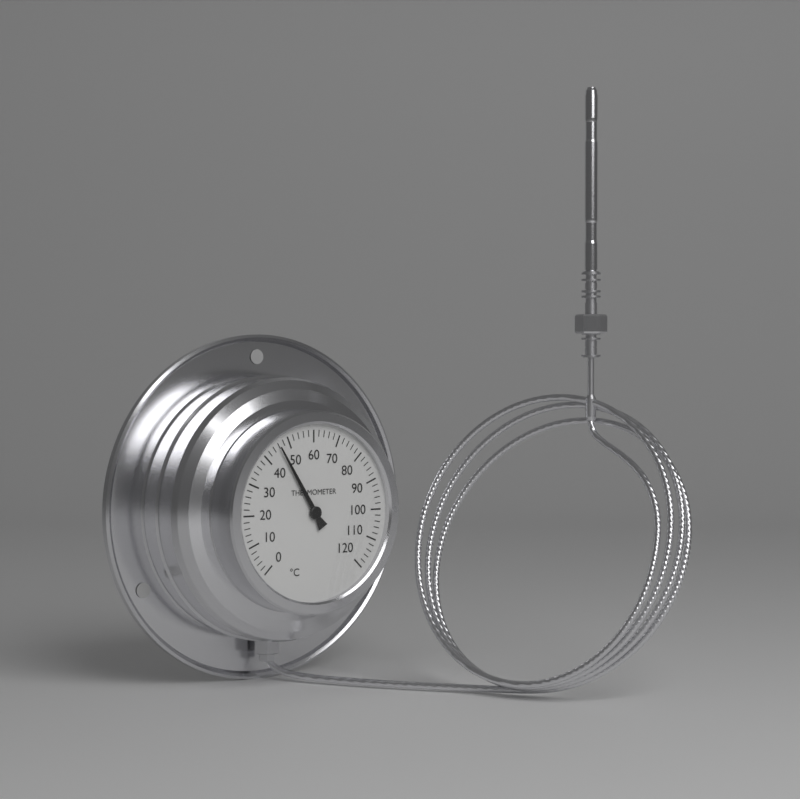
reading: 46 °C
